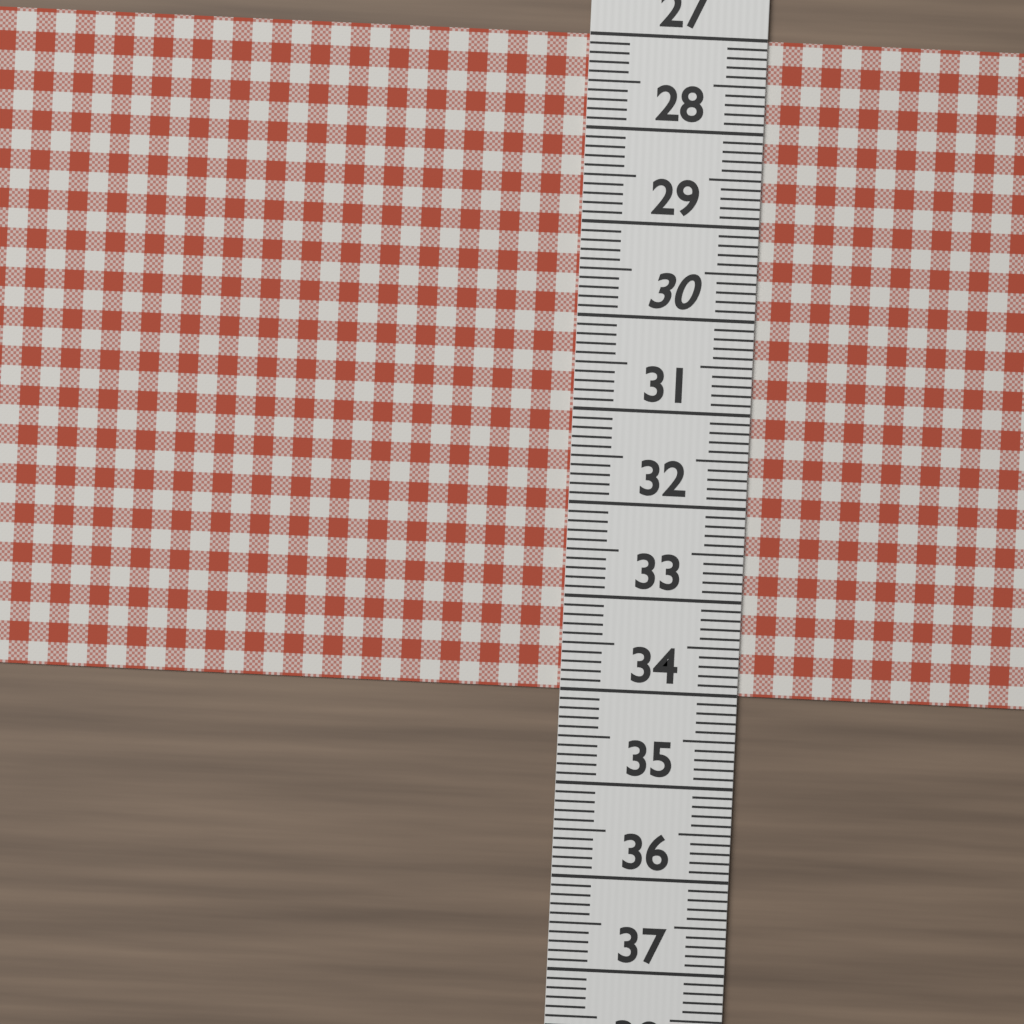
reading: 34.0 (no unit)
